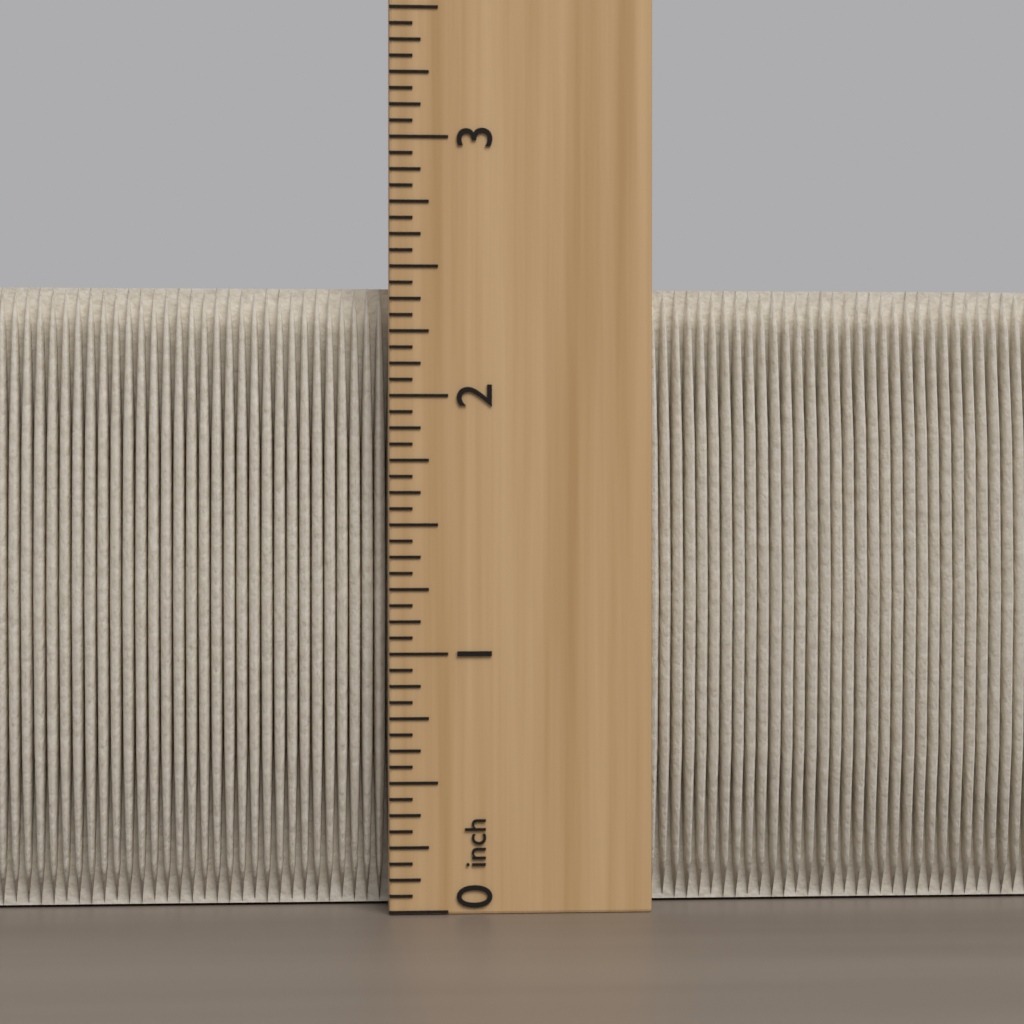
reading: 2.4375 inch
